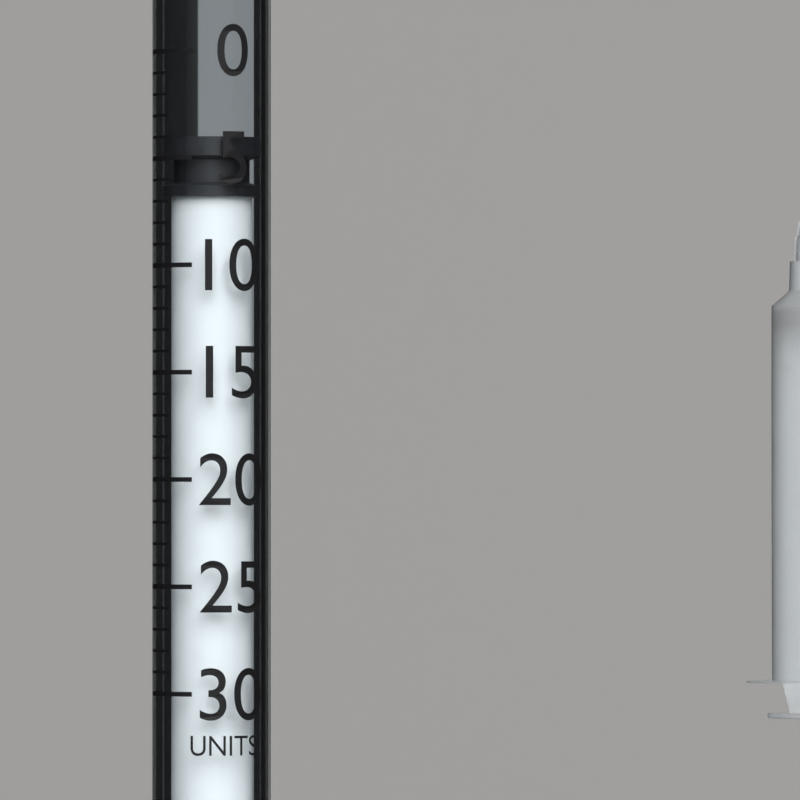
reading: 4 units
